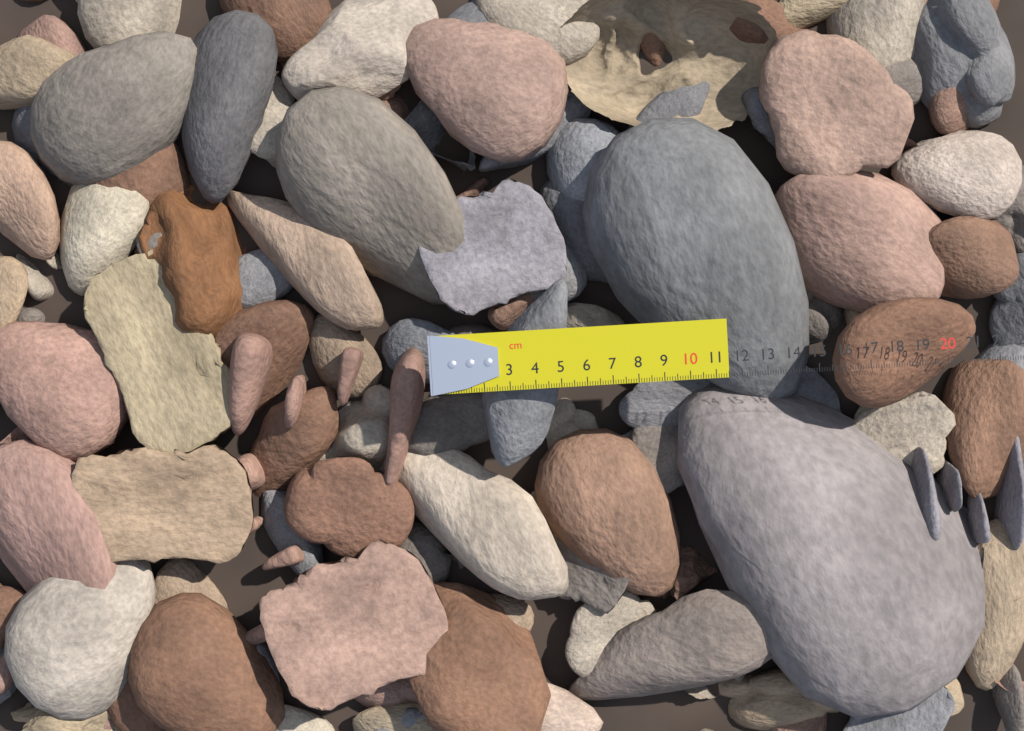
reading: 11.5 cm
